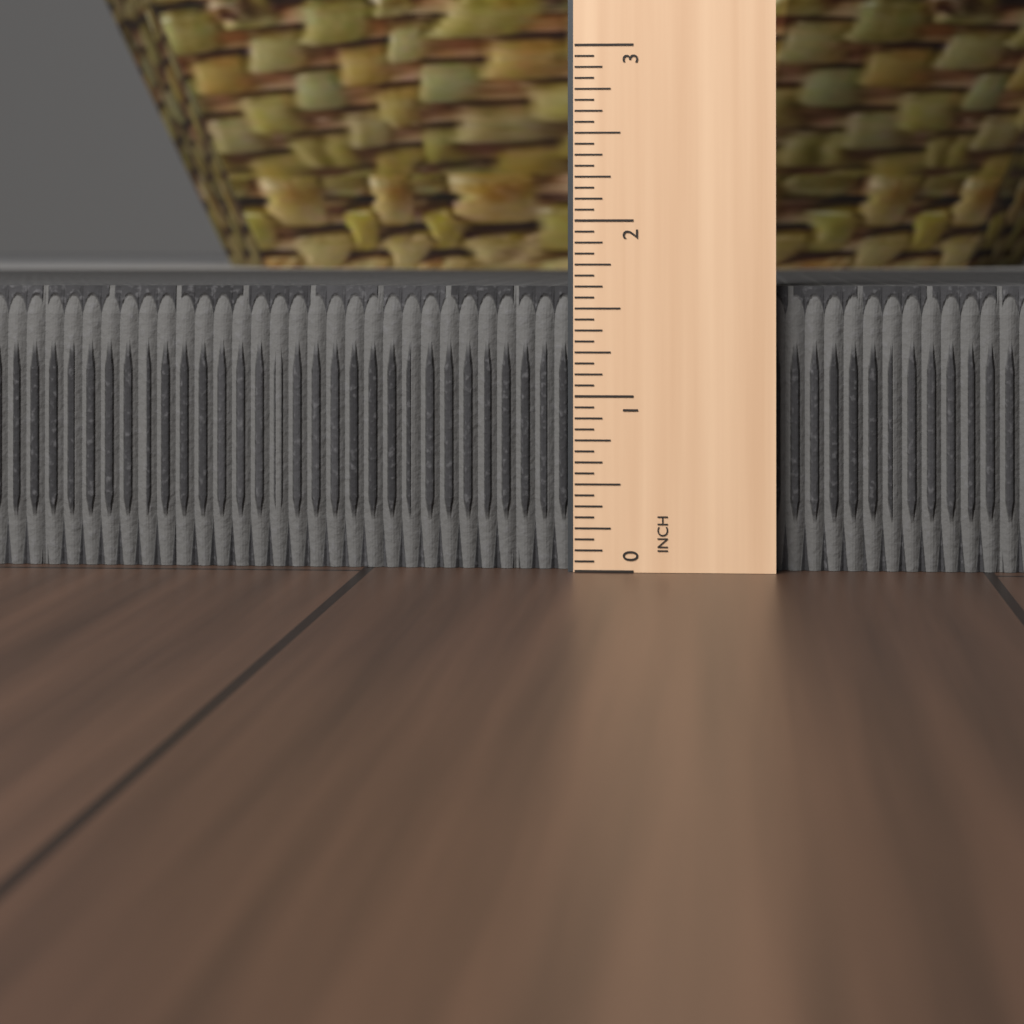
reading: 1.6250 in
